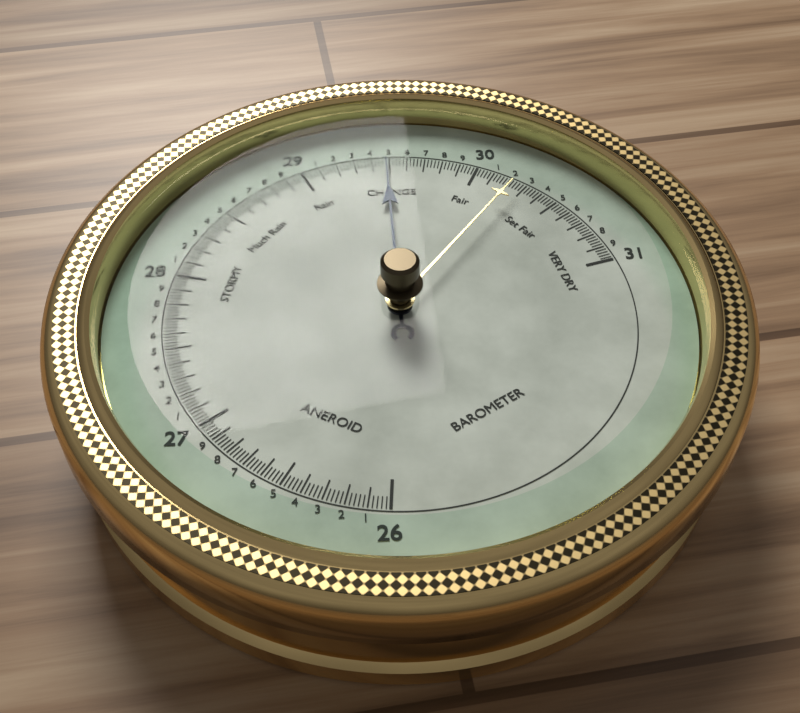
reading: 29.48 (no unit)
